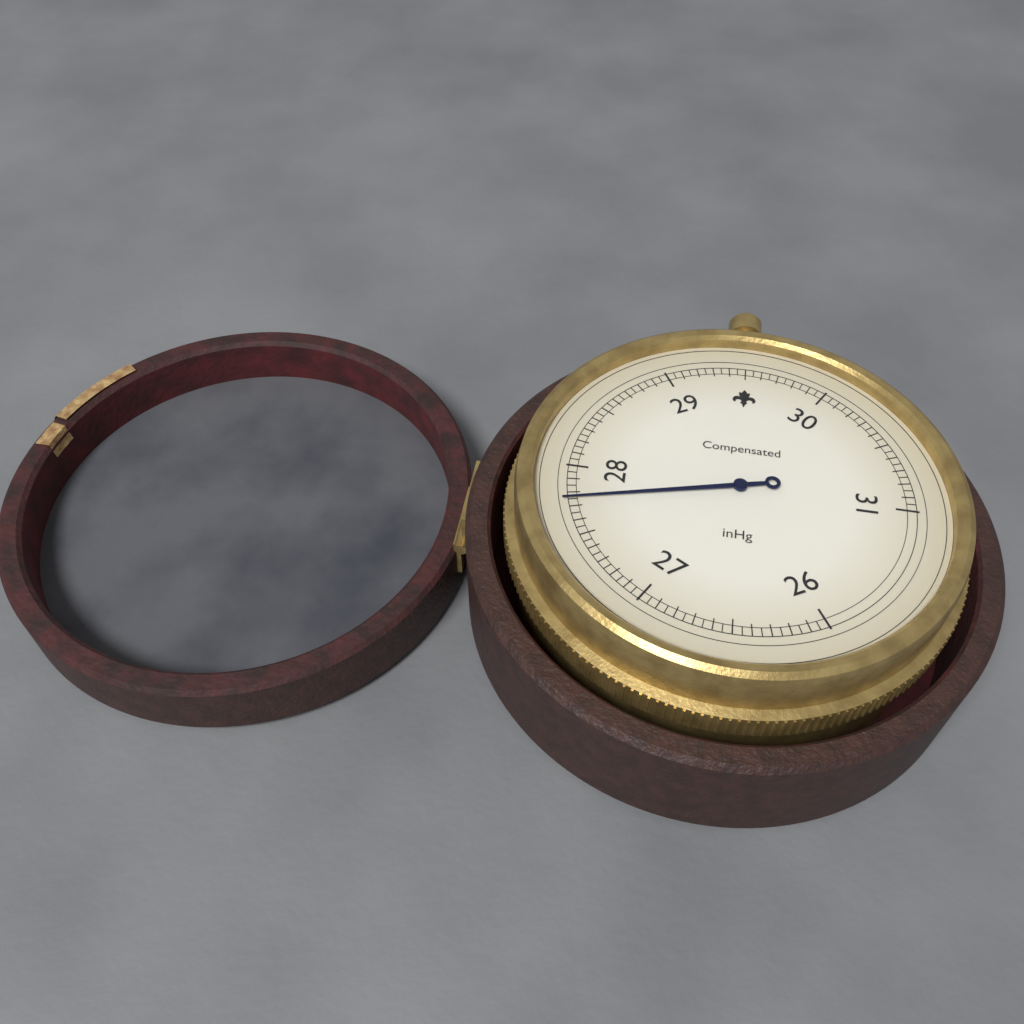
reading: 27.75 inHg
